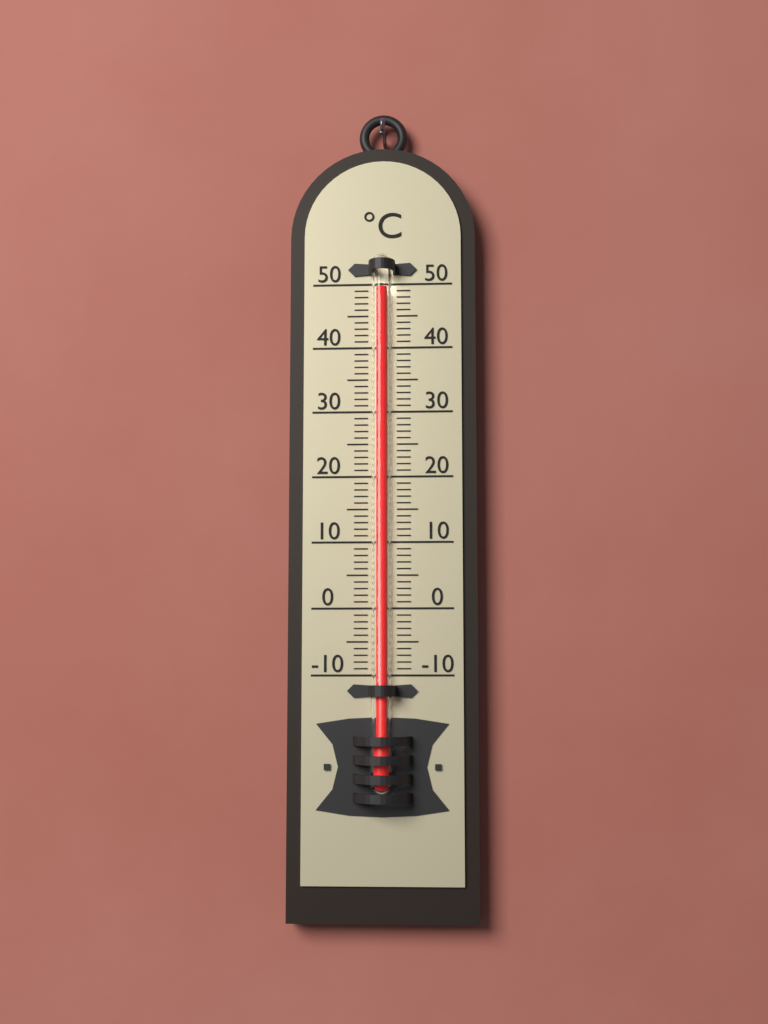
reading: 49 °C
